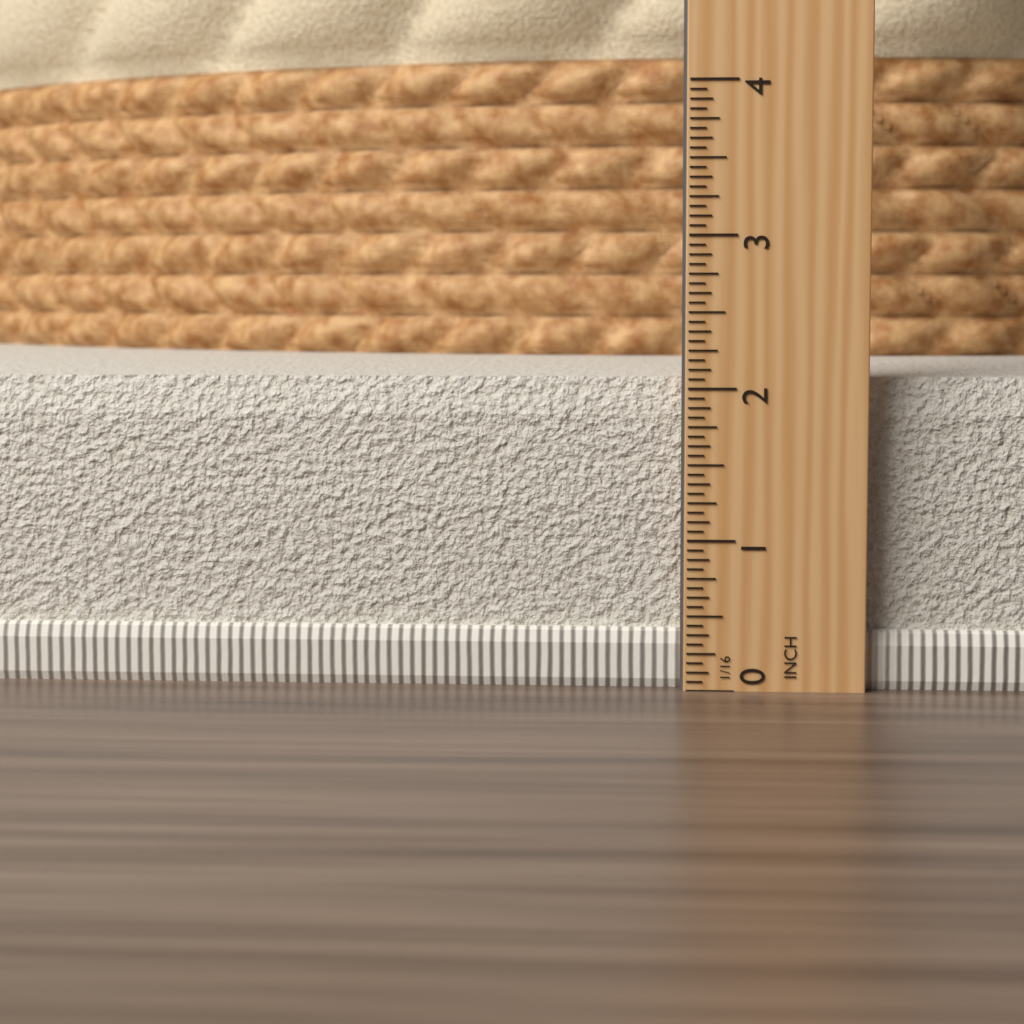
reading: 2.0625 in
